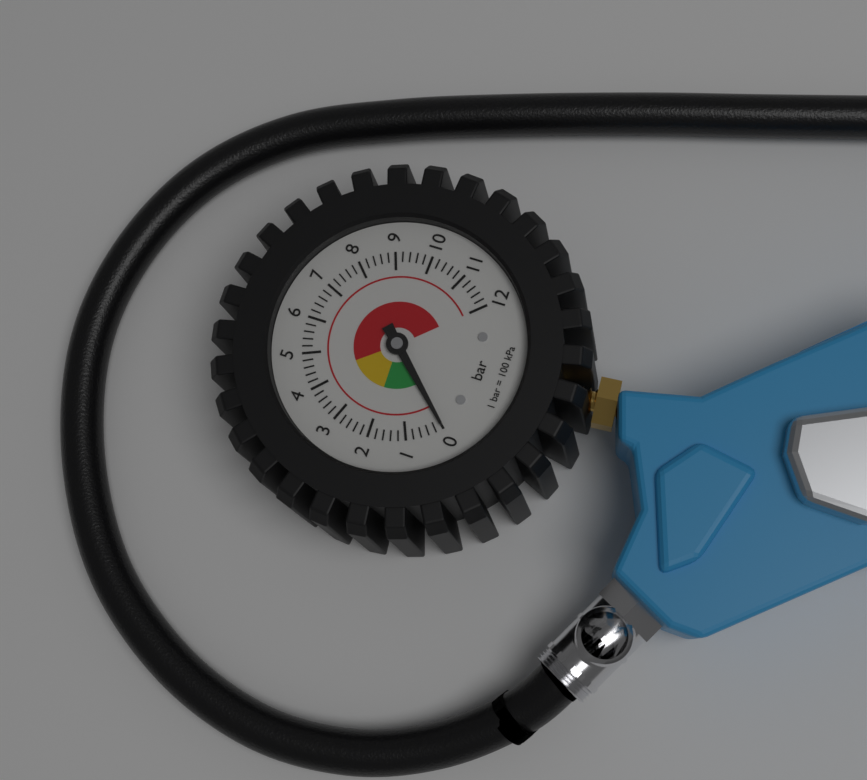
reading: 0.0 bar
